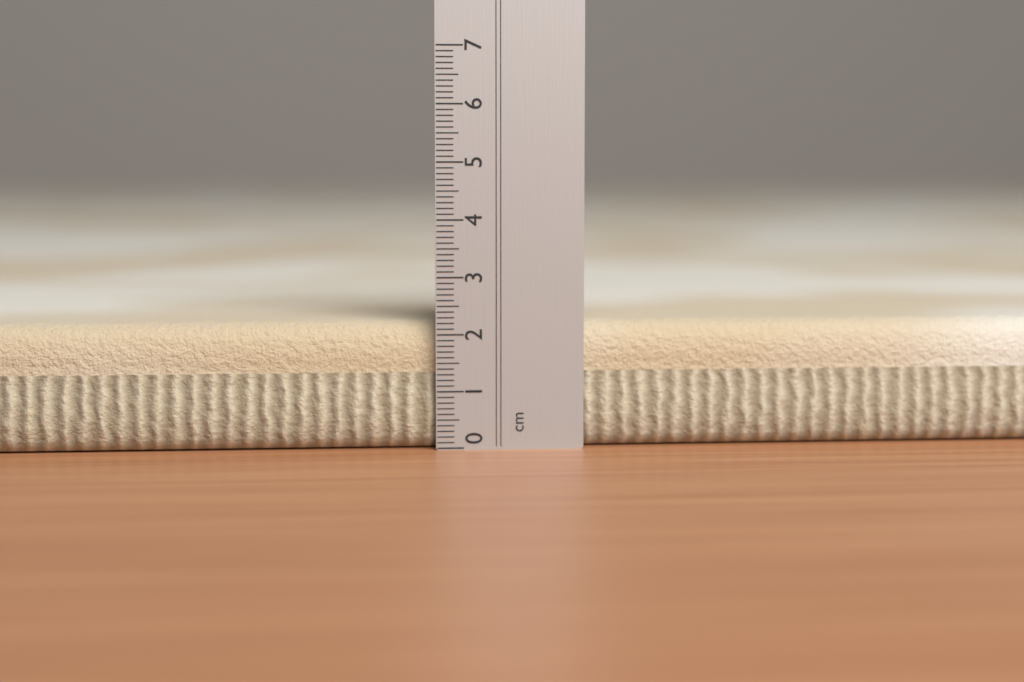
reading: 2.2 cm
